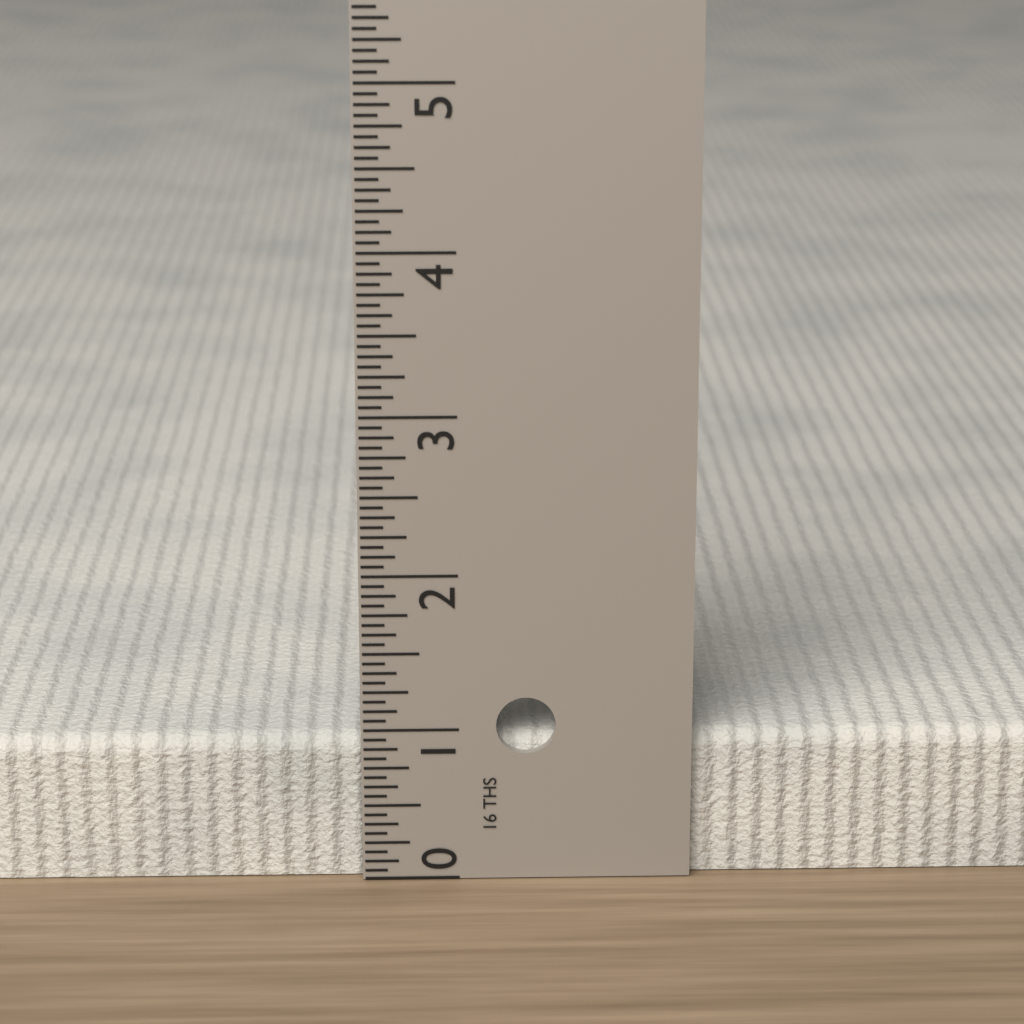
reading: 0.9375 in
